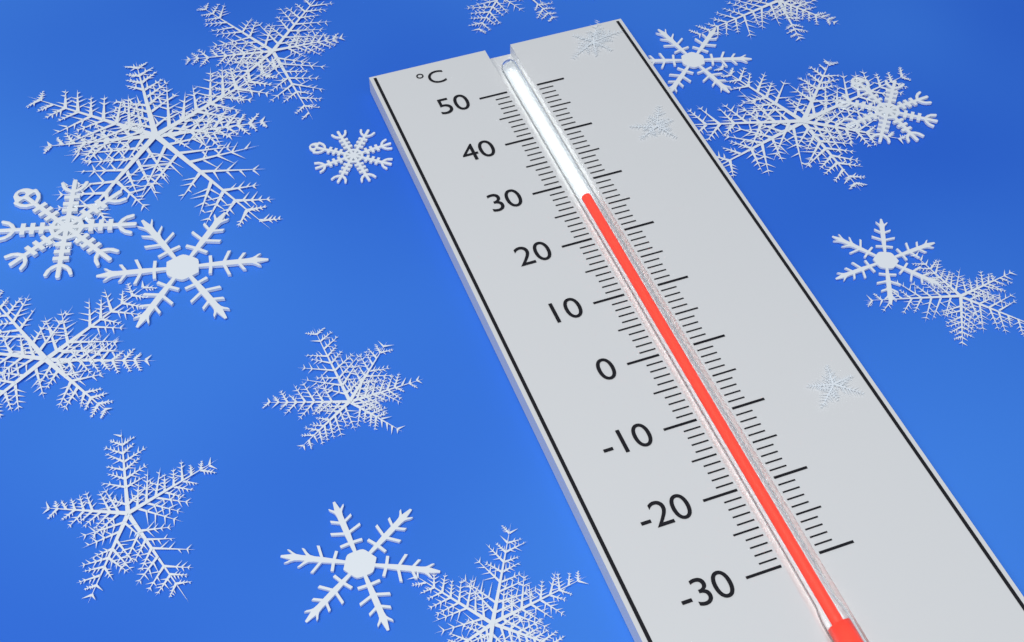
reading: 27 °C
